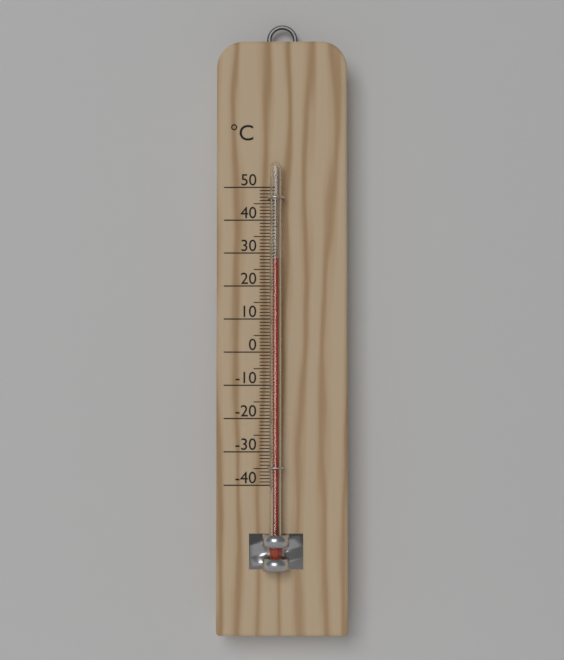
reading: 28 °C
